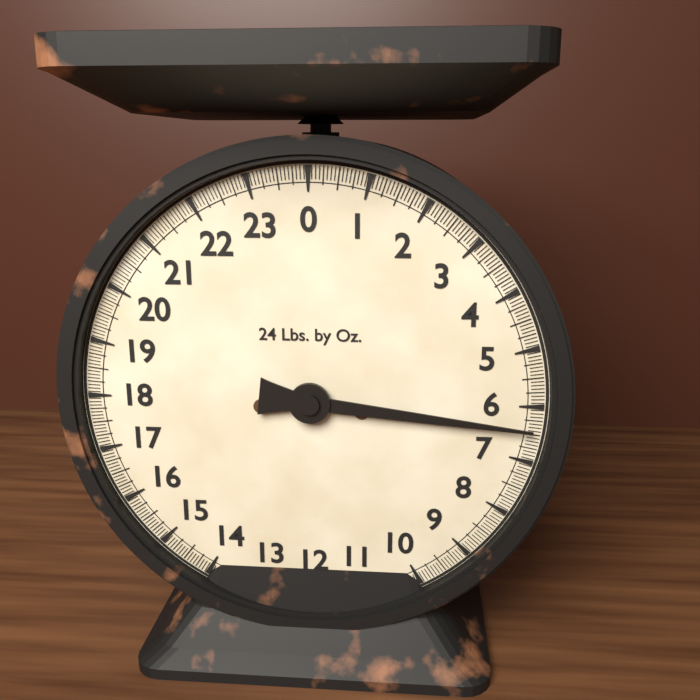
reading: 6.4375 lb
